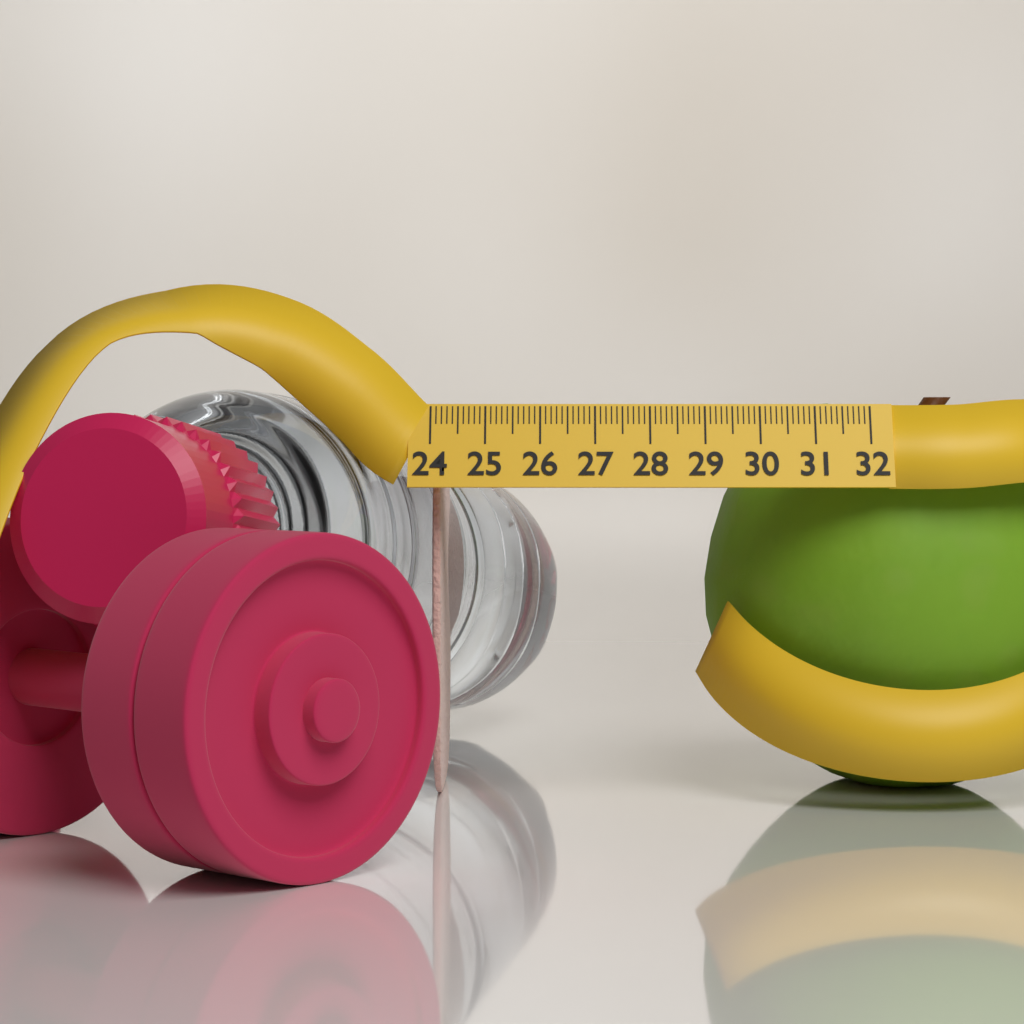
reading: 24.2 (no unit)
